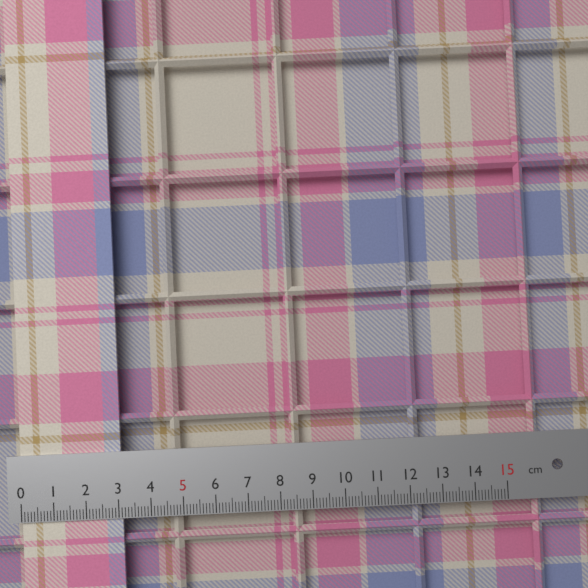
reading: 3.1 cm
